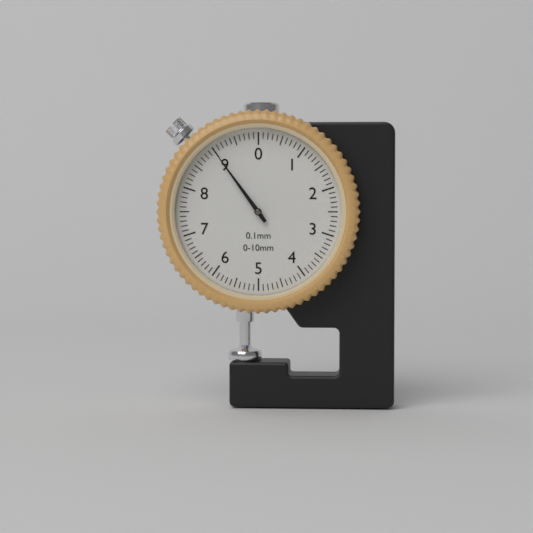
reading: 9.0 mm
